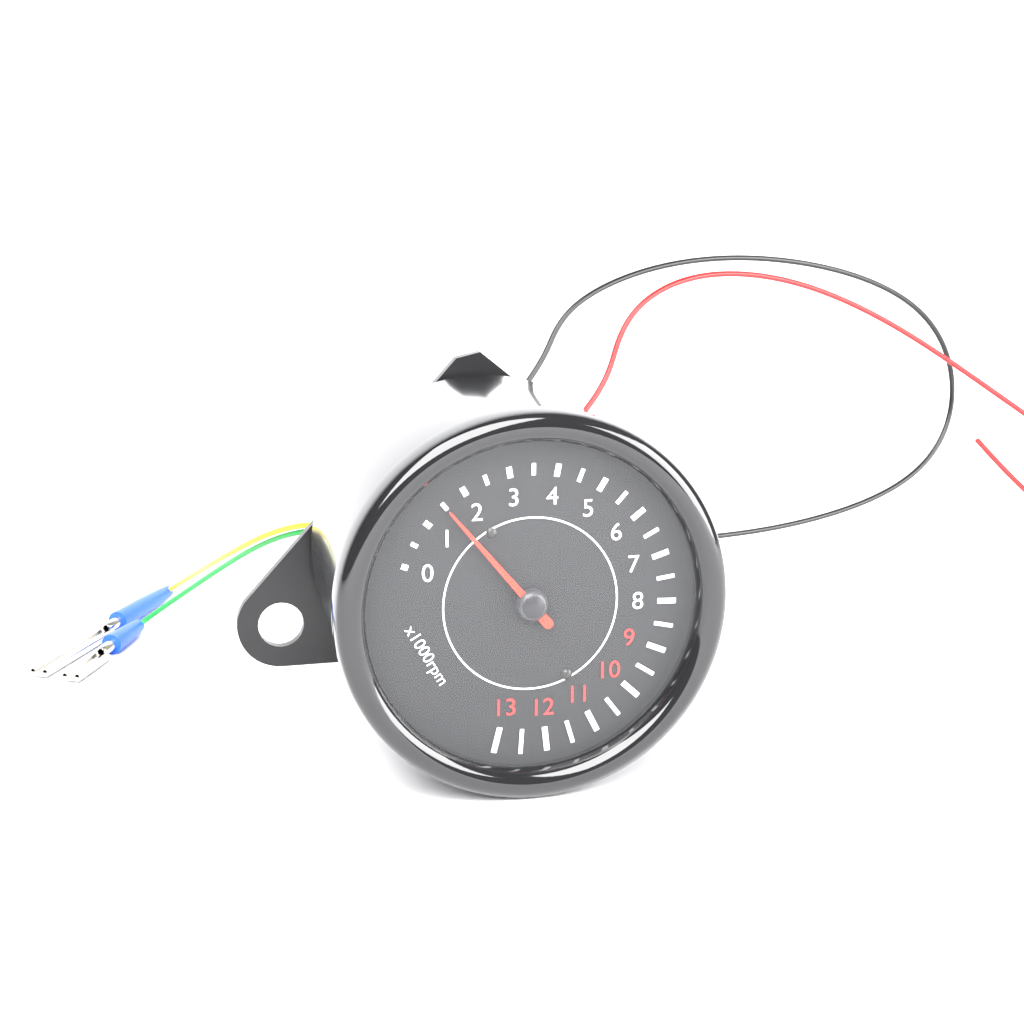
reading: 1.5 x1000rpm
